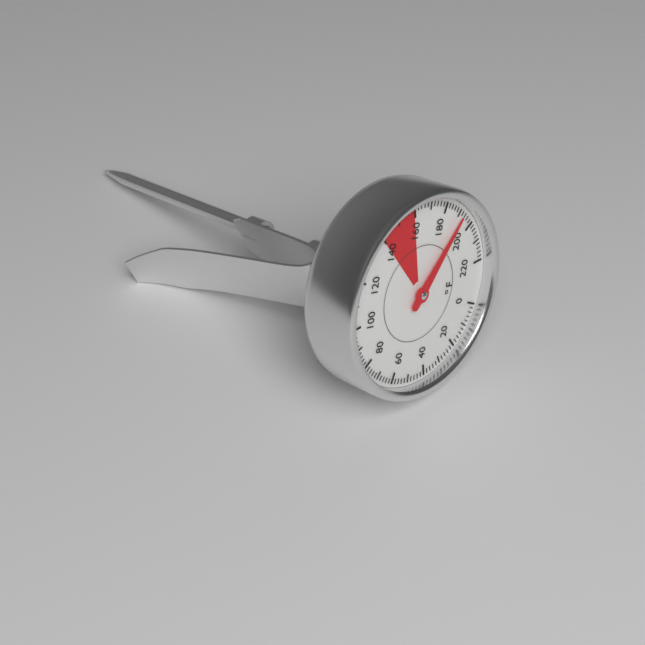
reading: 192 °F
